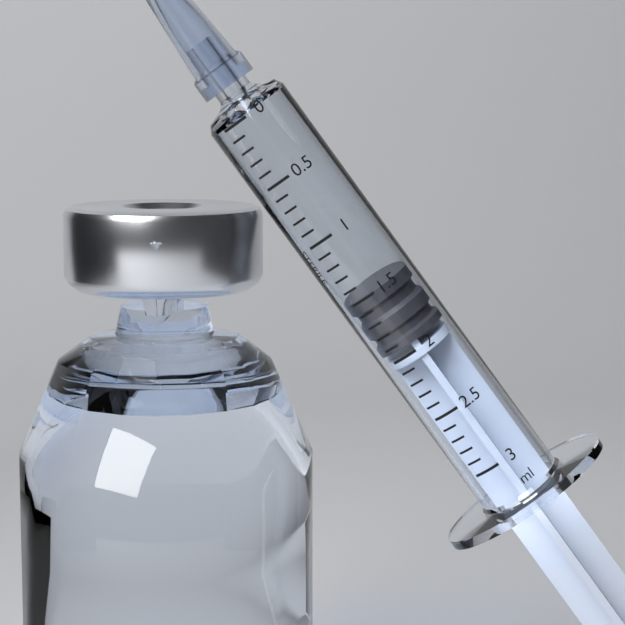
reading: 1.5 ml
